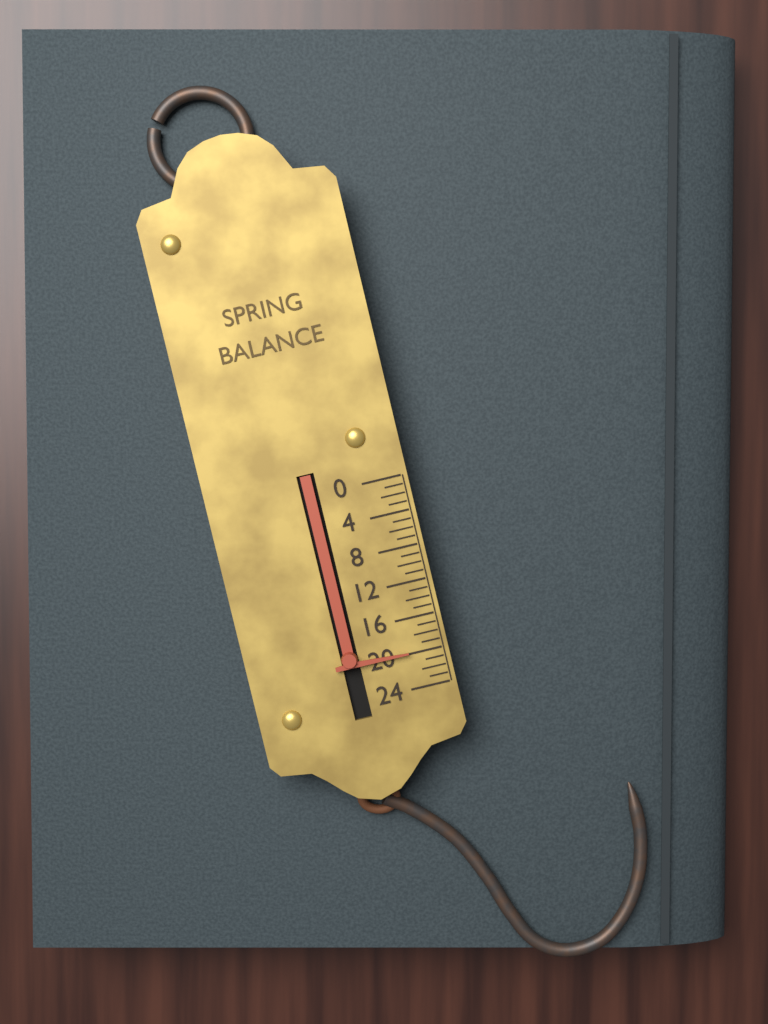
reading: 20 (no unit)
